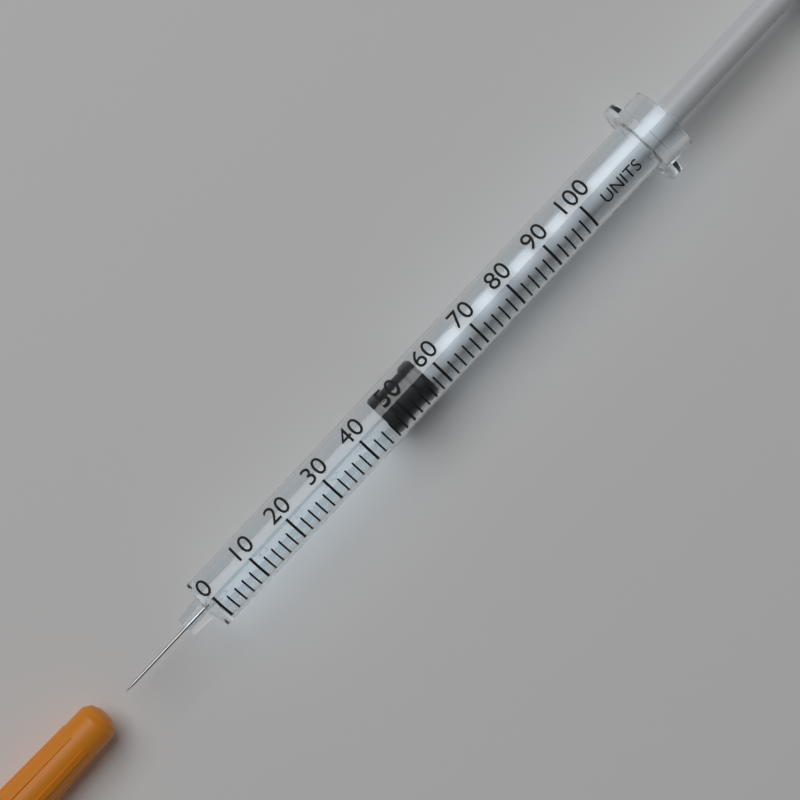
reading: 46 units
